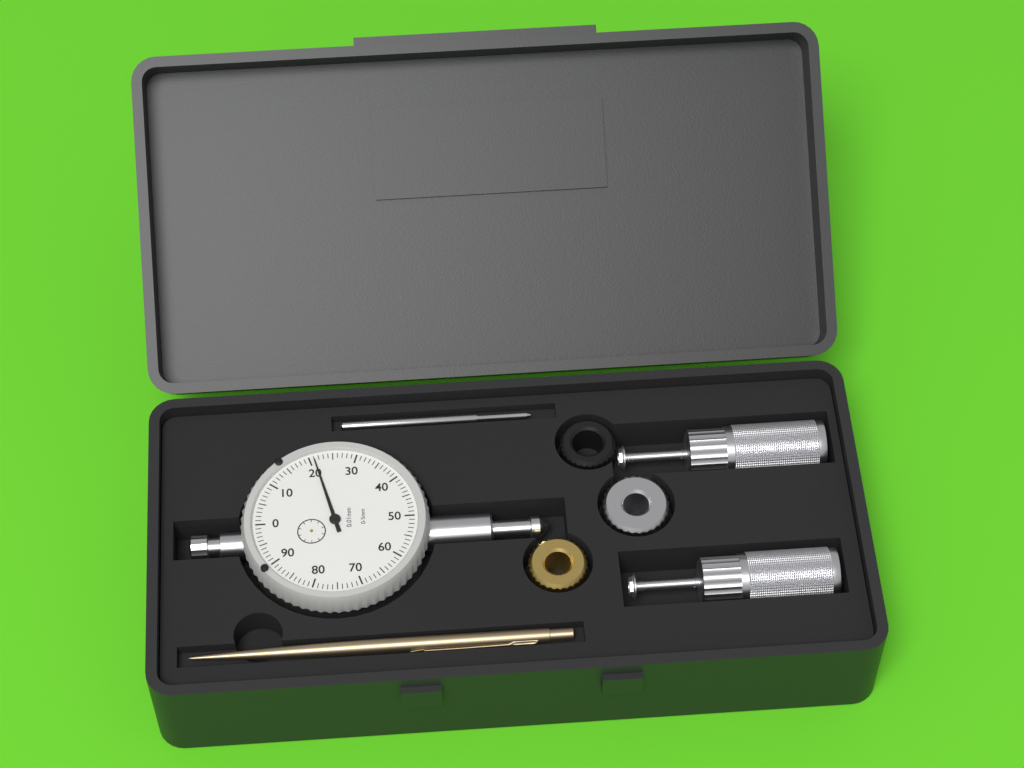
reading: 0.21 mm
